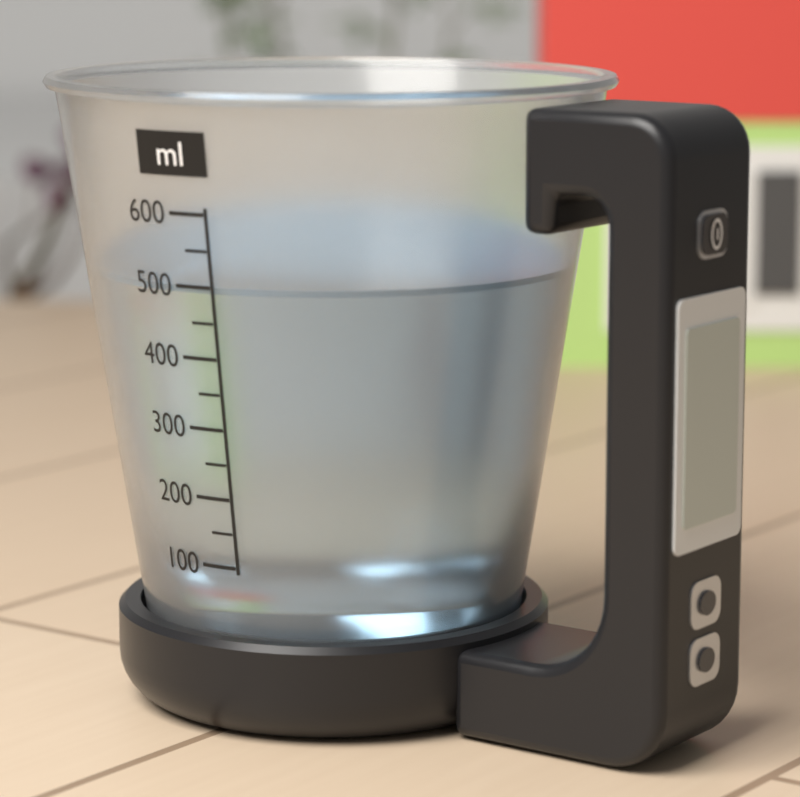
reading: 500 ml
